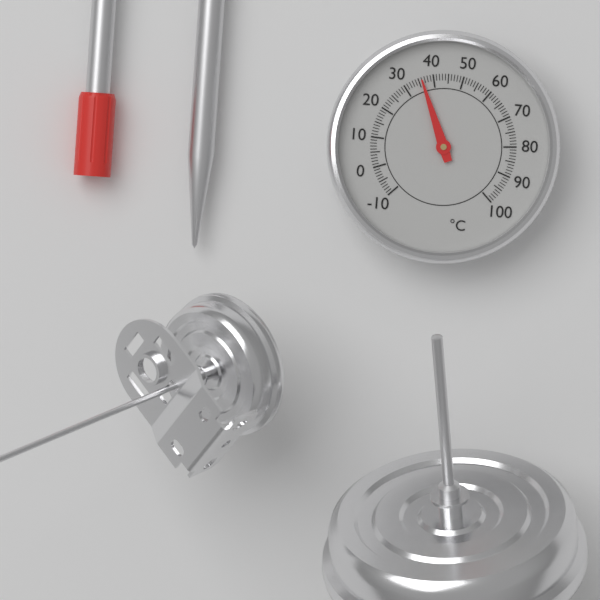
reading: 36 °C
